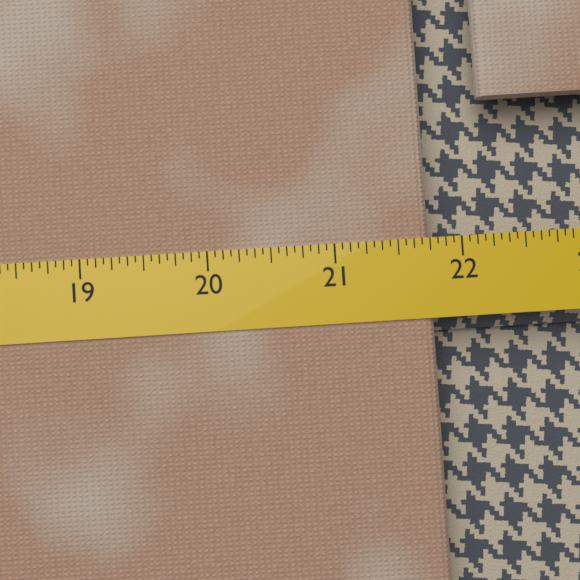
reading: 21.7500 (no unit)
